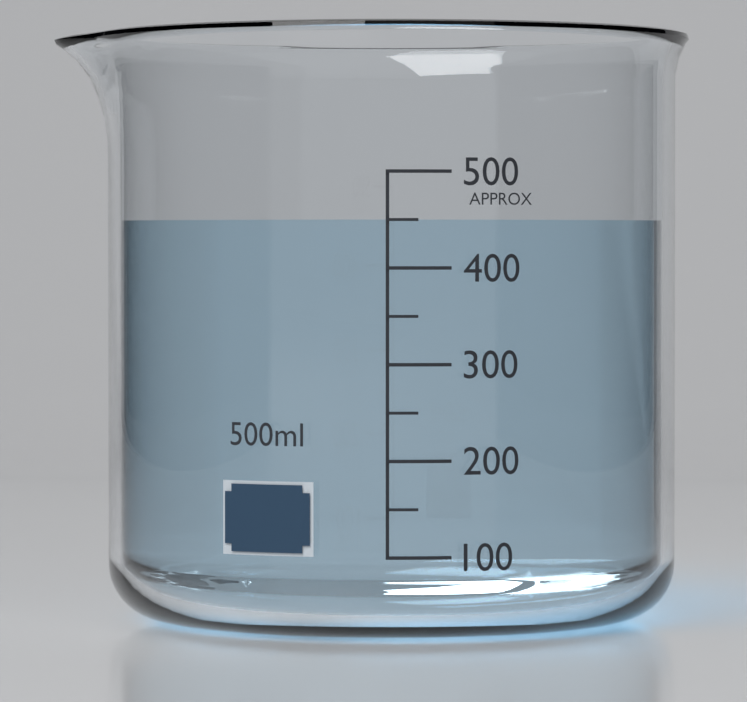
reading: 450 ml
